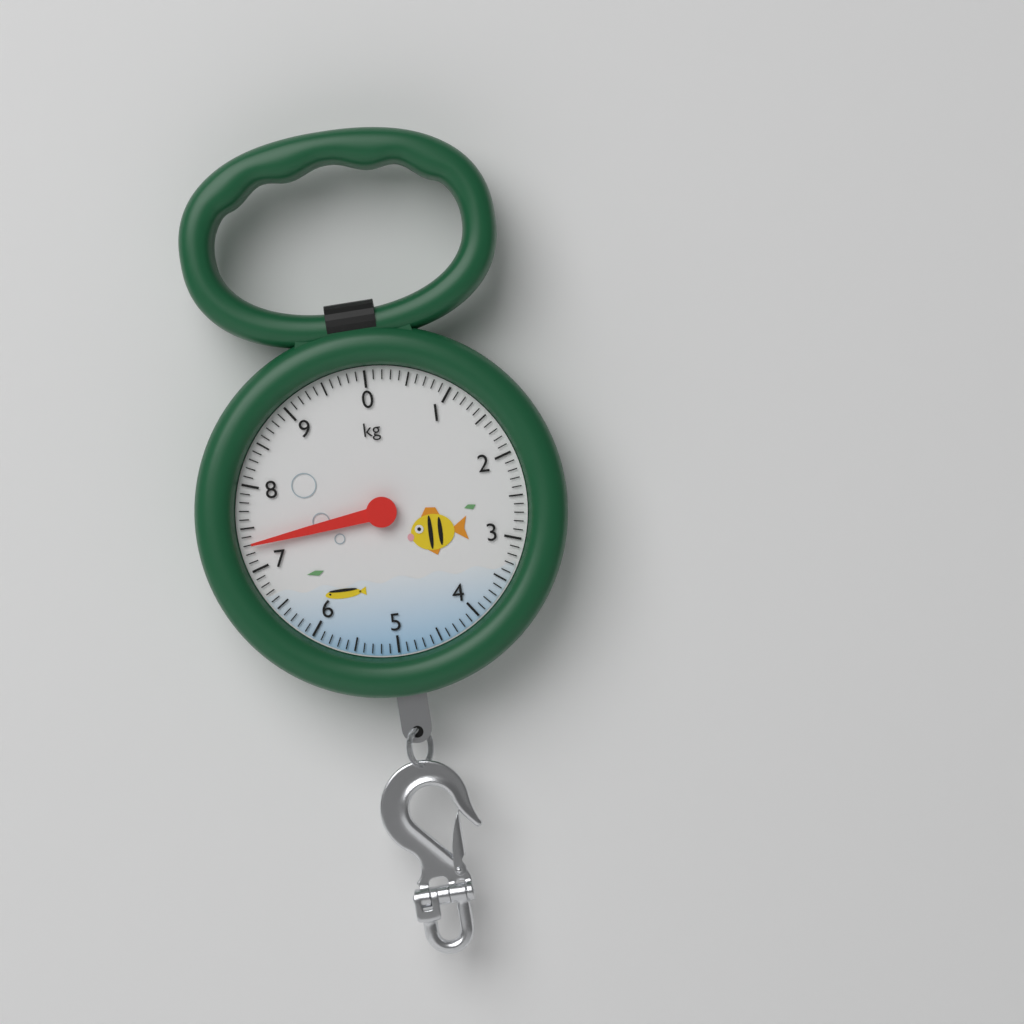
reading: 7.3 kg
